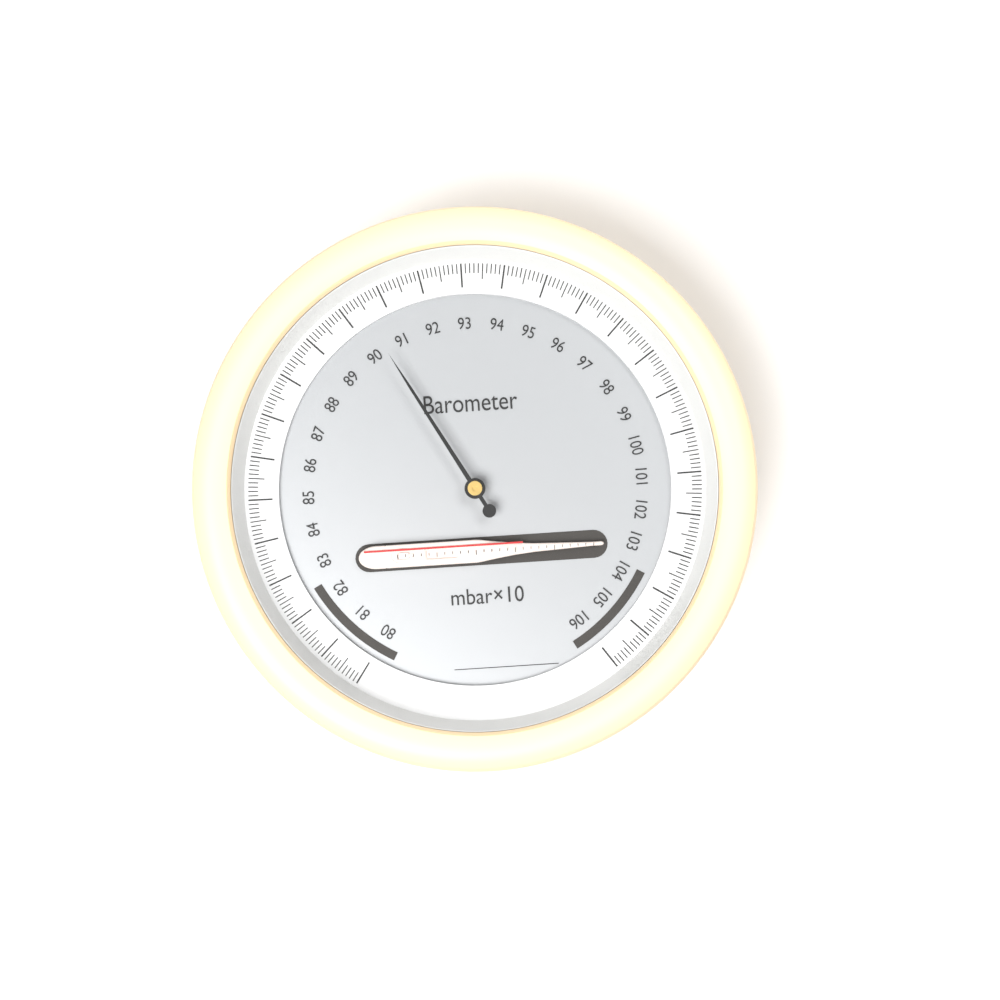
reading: 90.4 mbar×10
